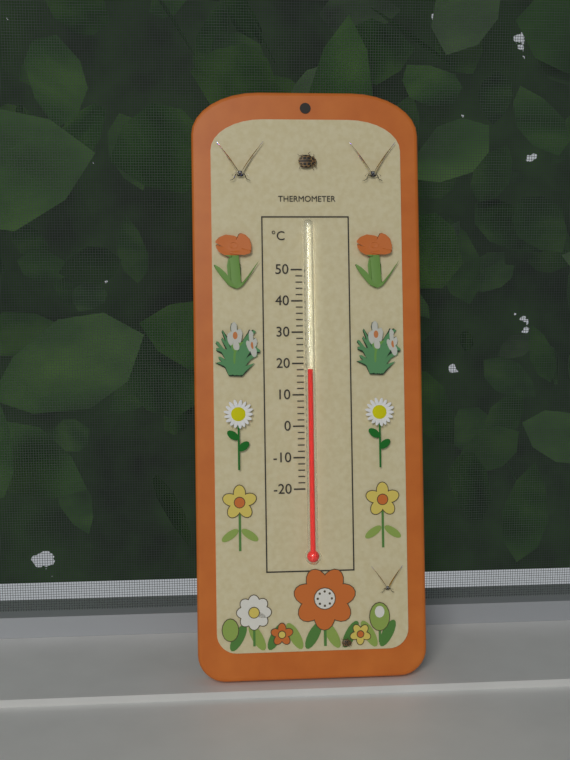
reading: 18 °C
